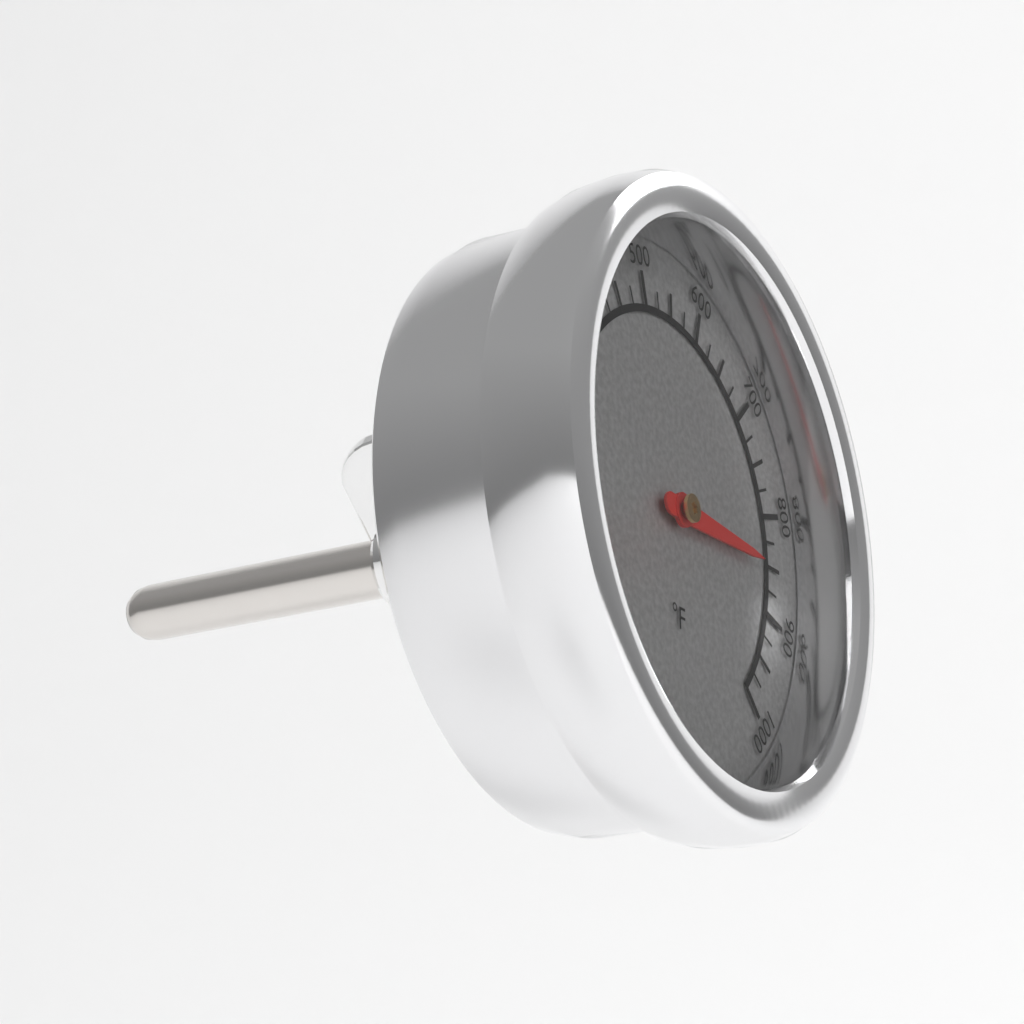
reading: 850 °F
